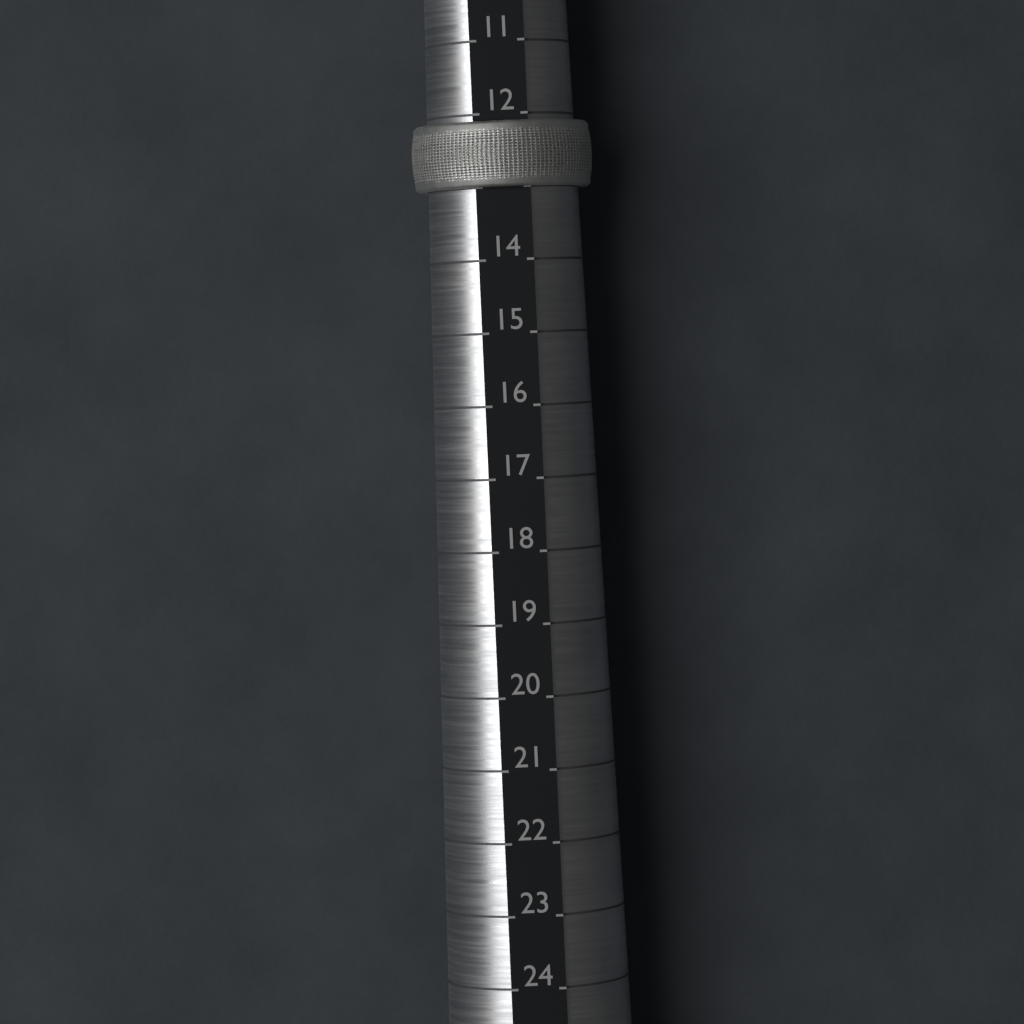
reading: 13 (no unit)
